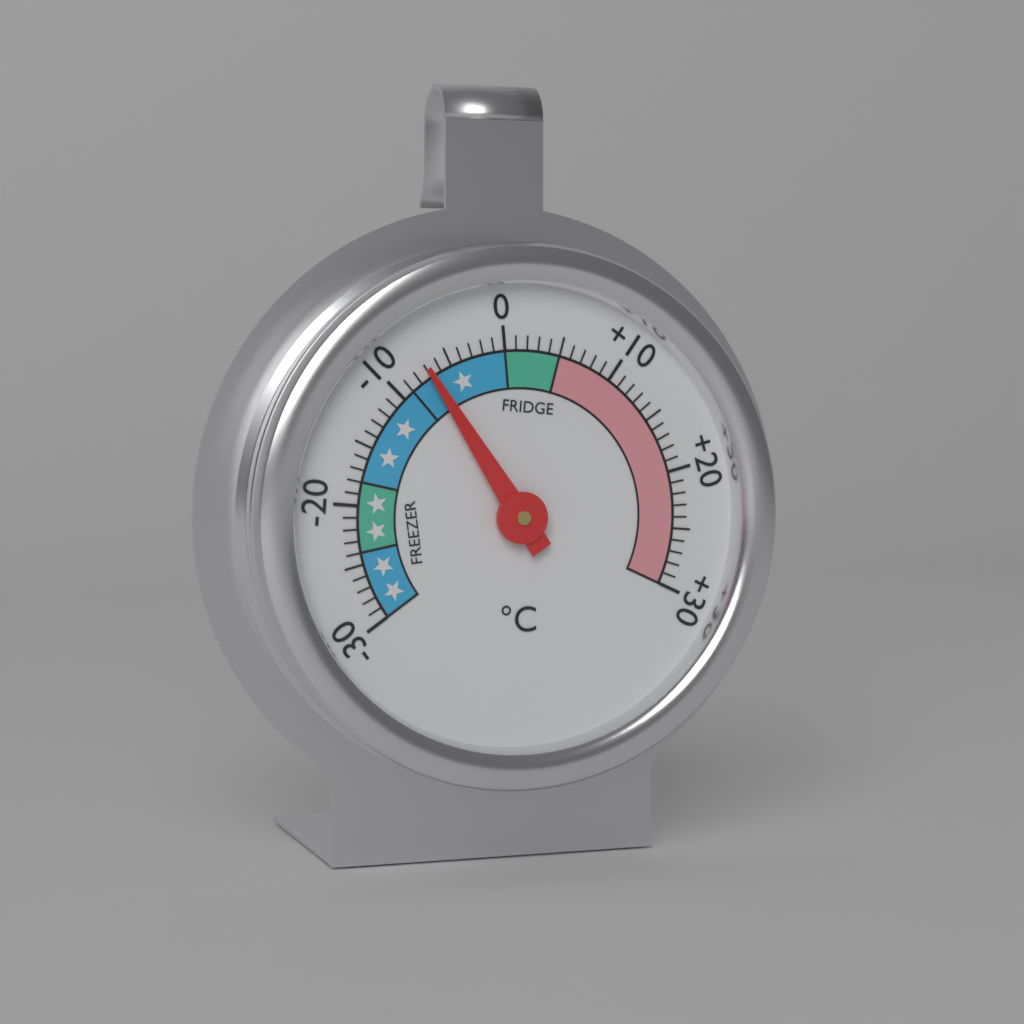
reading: -7 °C
